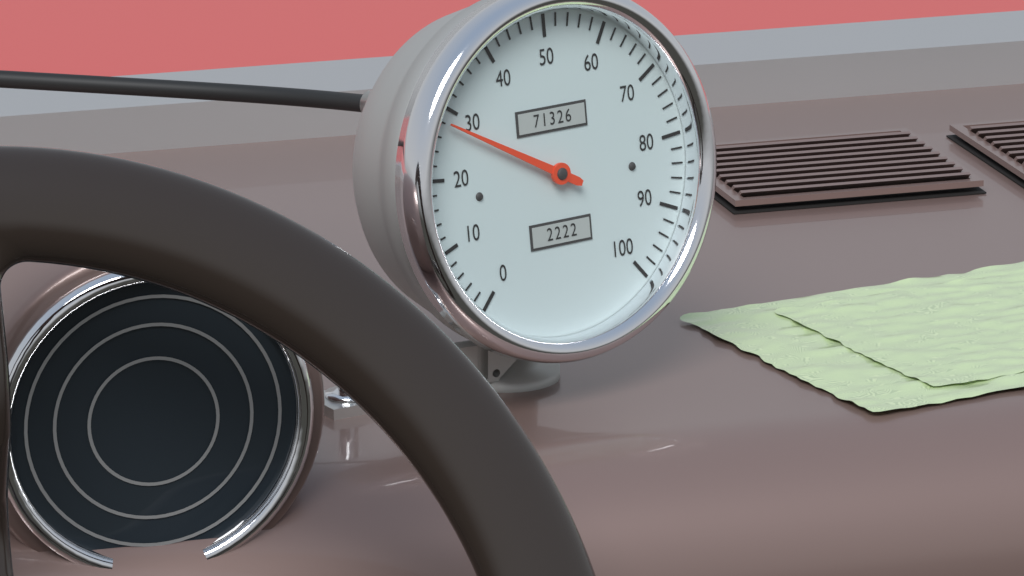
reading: 28 (no unit)
